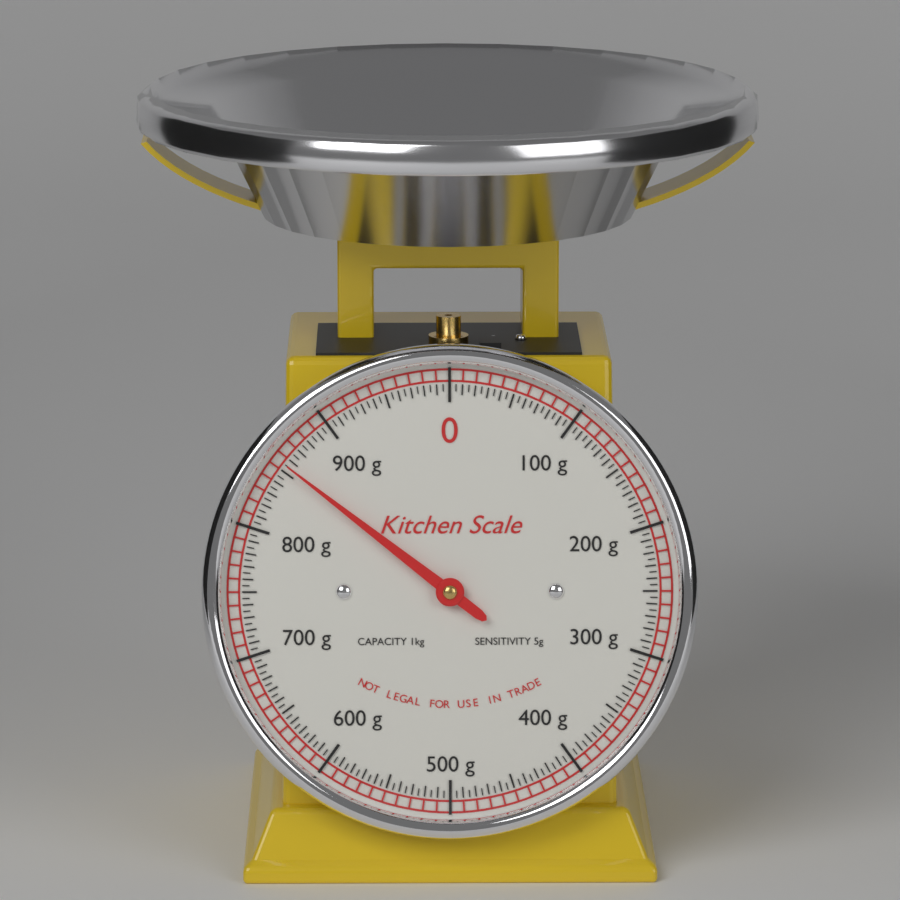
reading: 855 g
